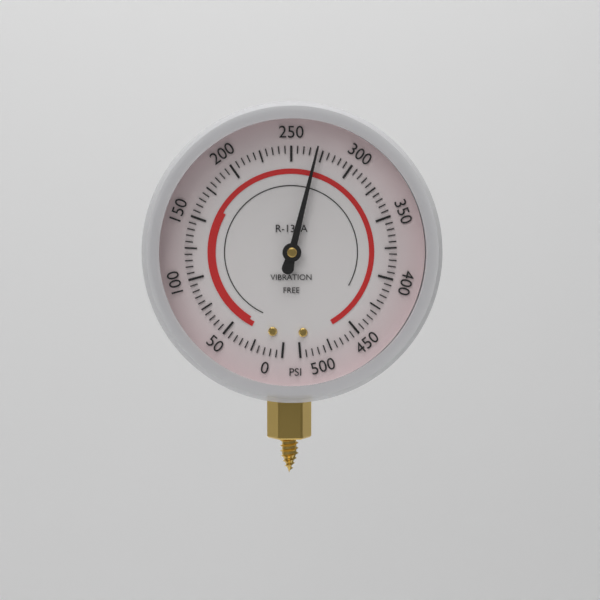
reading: 270 psi
